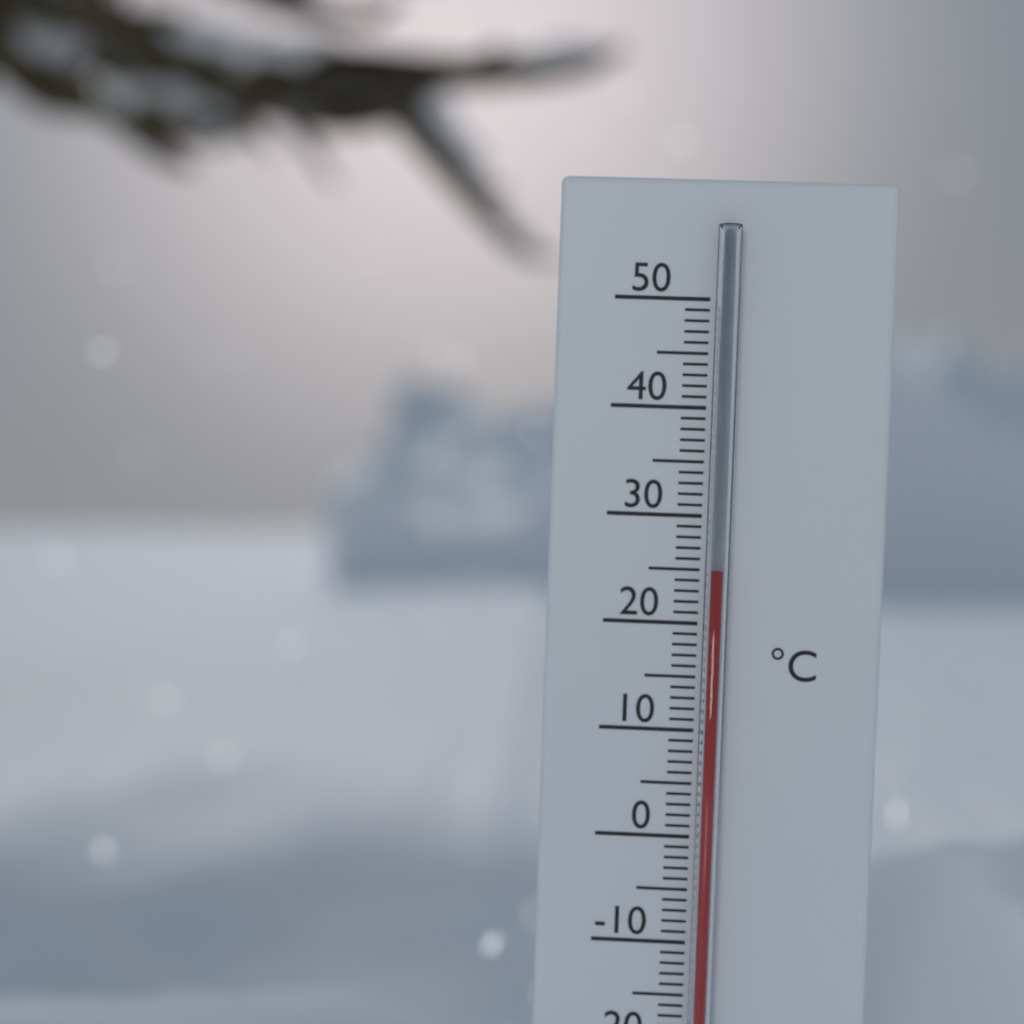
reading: 25 °C
